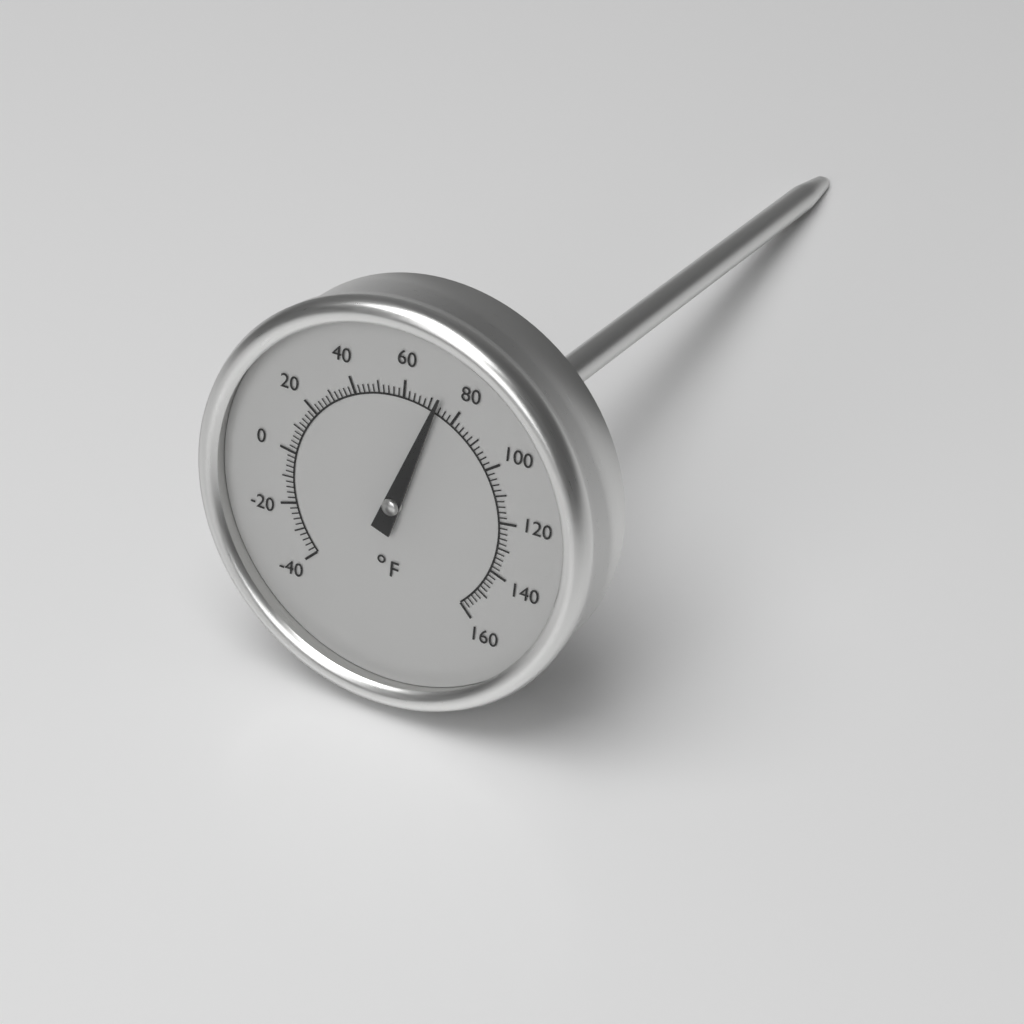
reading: 73 °F
